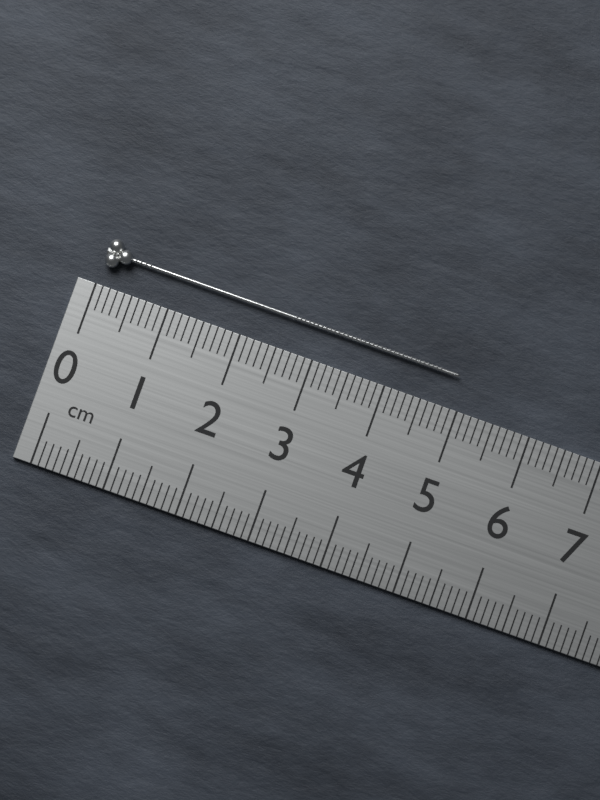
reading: 4.9 cm
